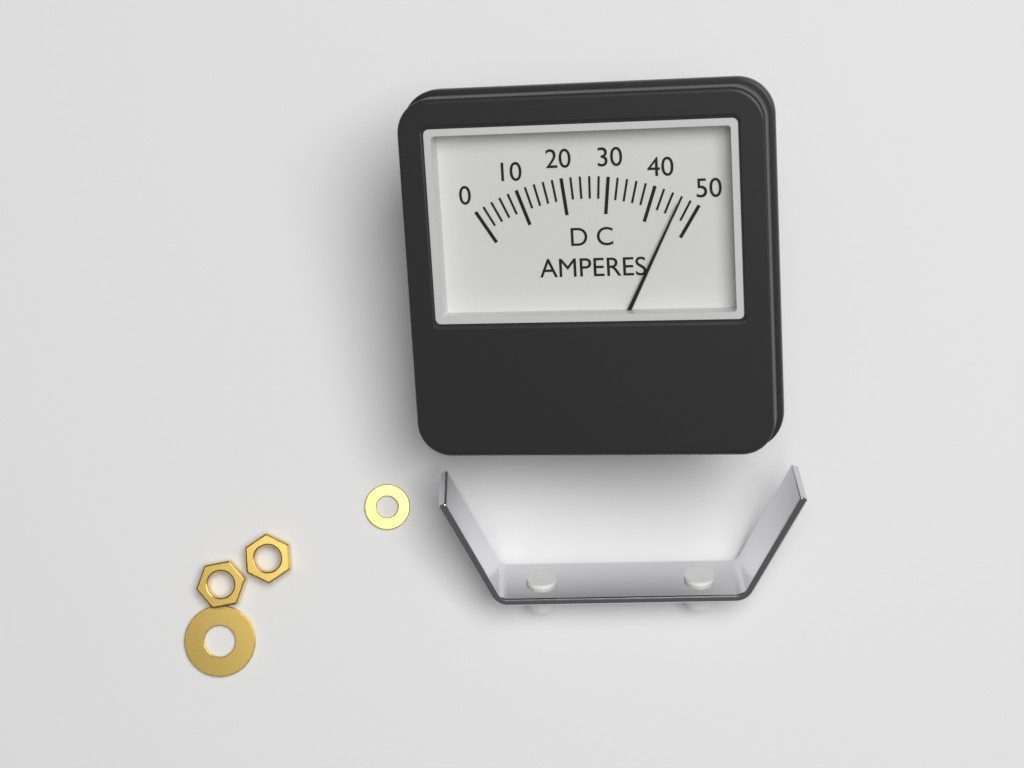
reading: 46 A
